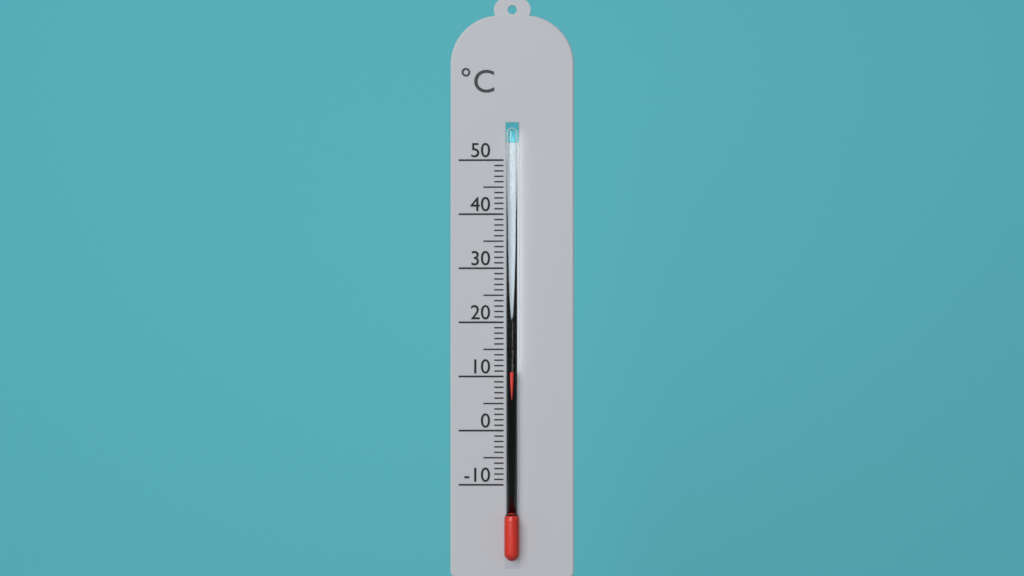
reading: 11 °C
